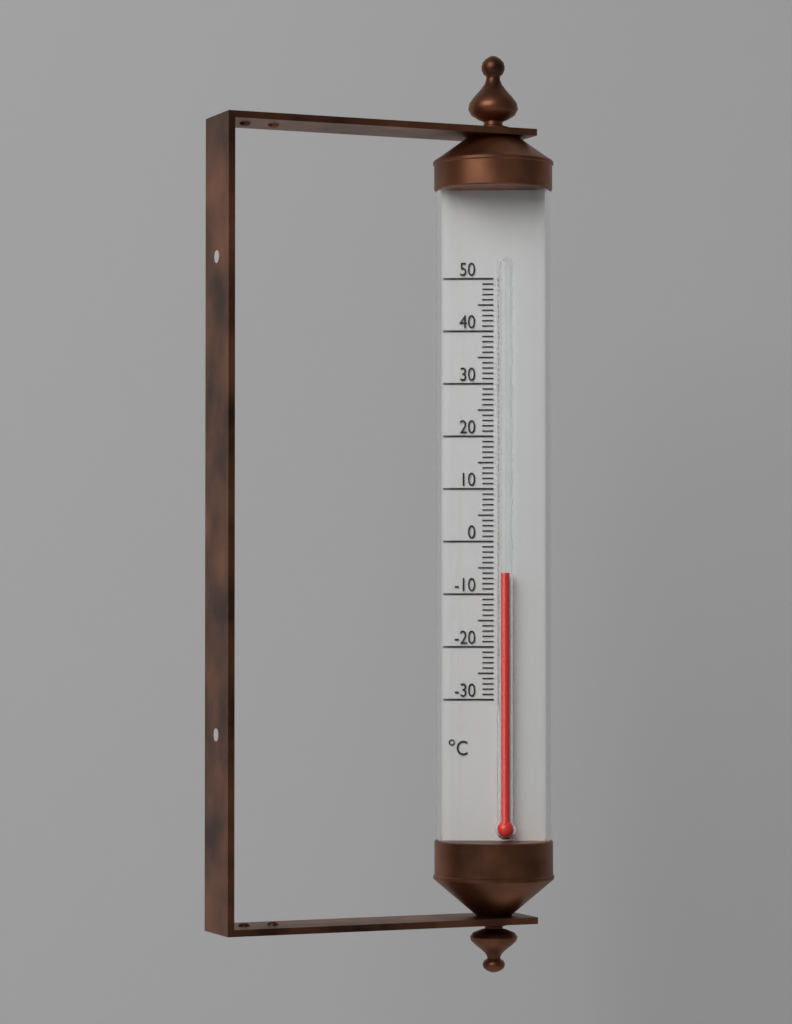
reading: -6 °C
